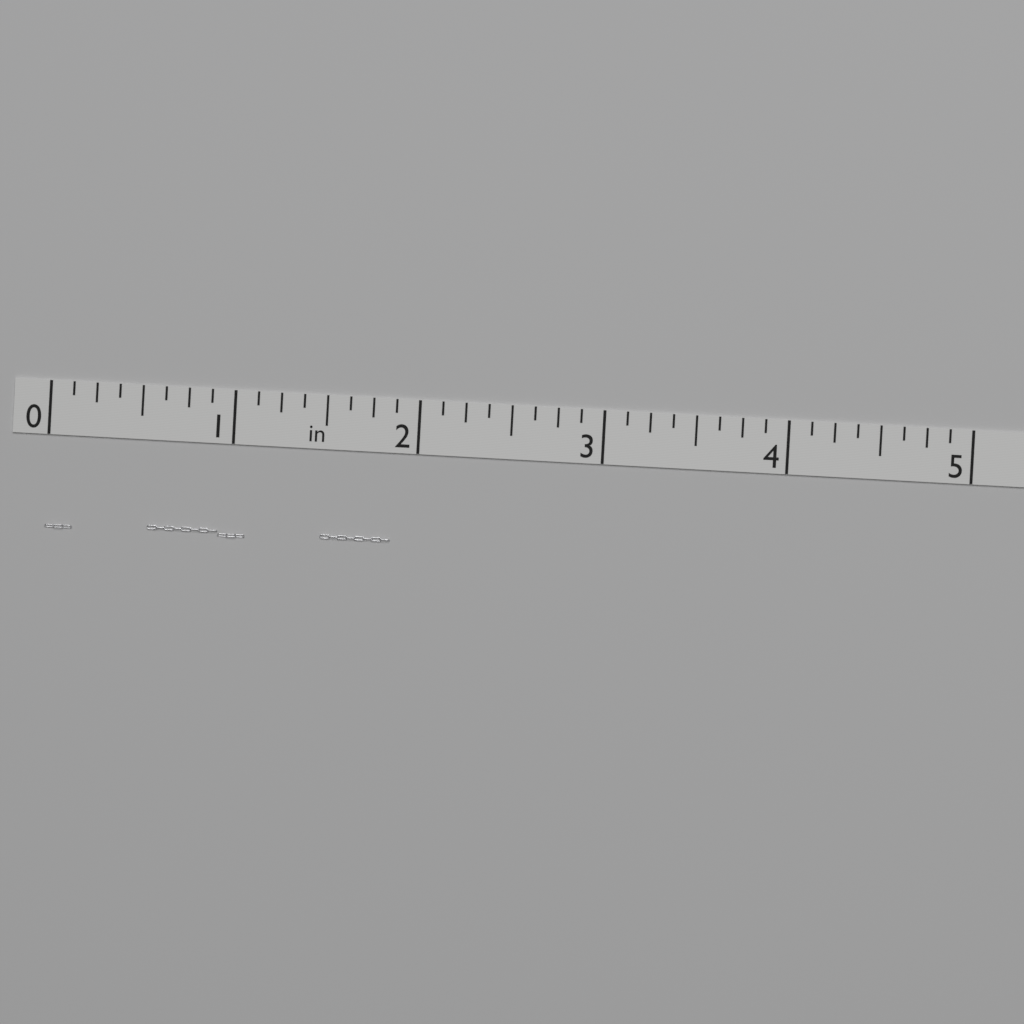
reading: 1.875 in
